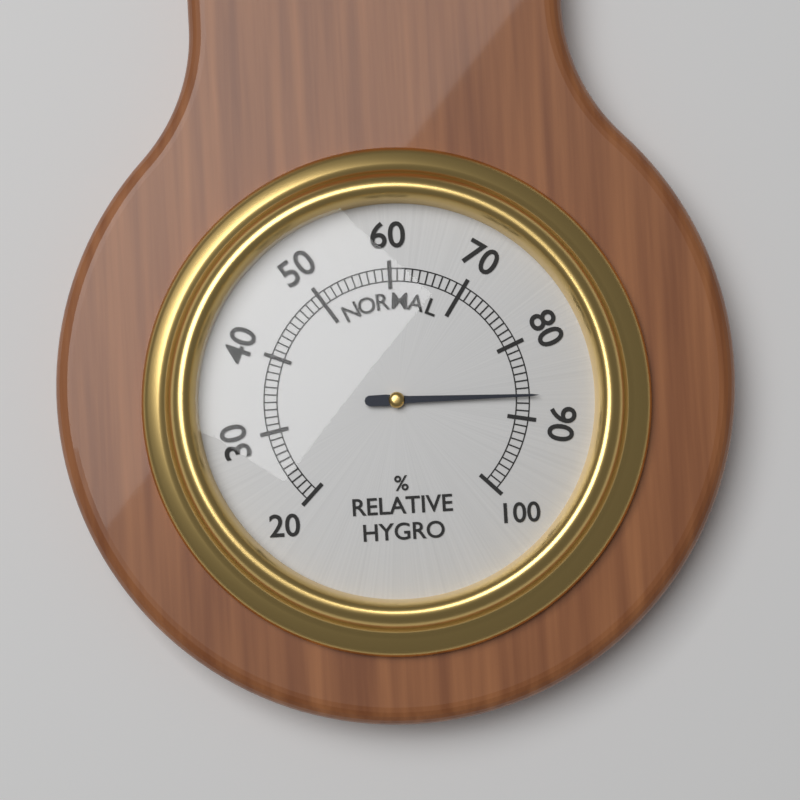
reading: 87 %
